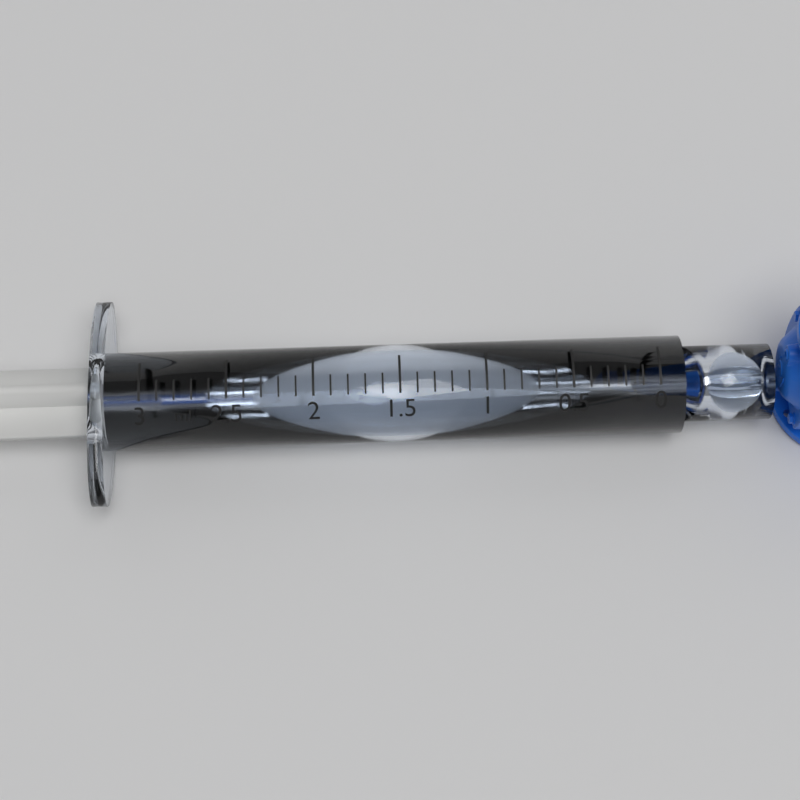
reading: 2.8 ml
